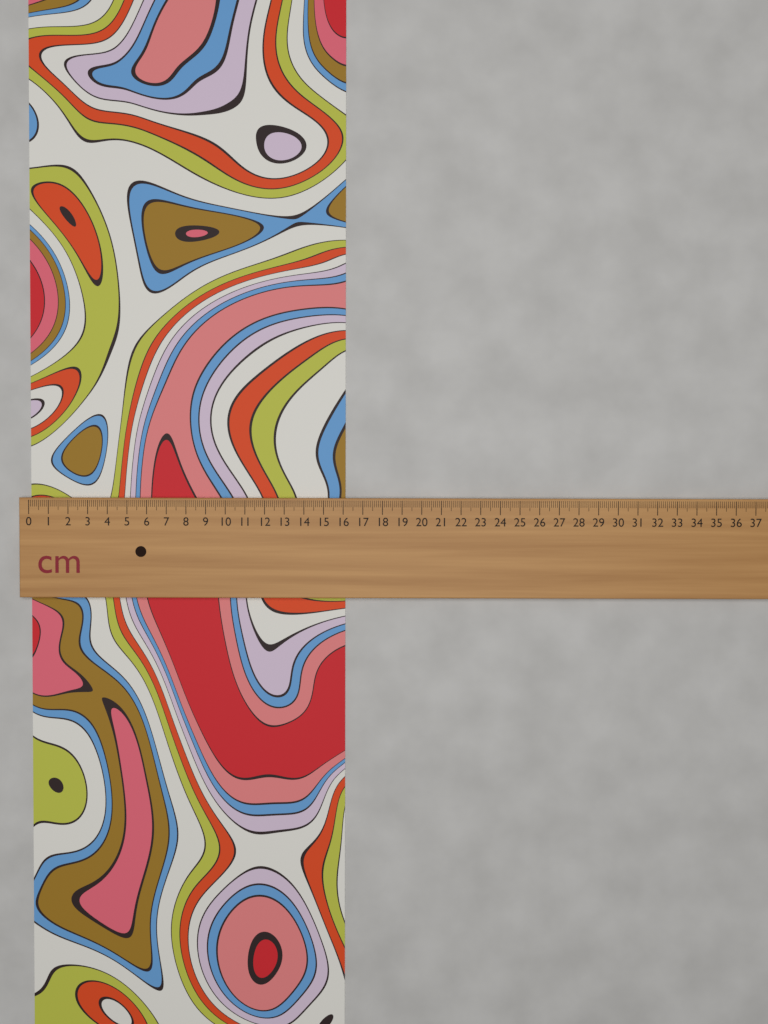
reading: 16.1 cm
